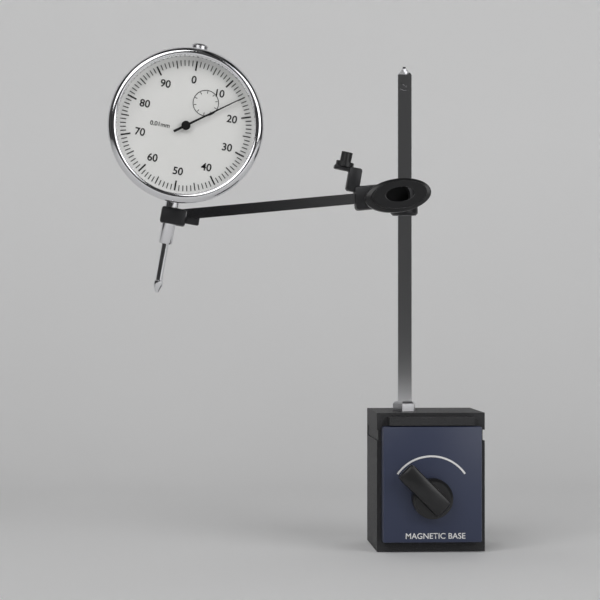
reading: 0.15 mm
